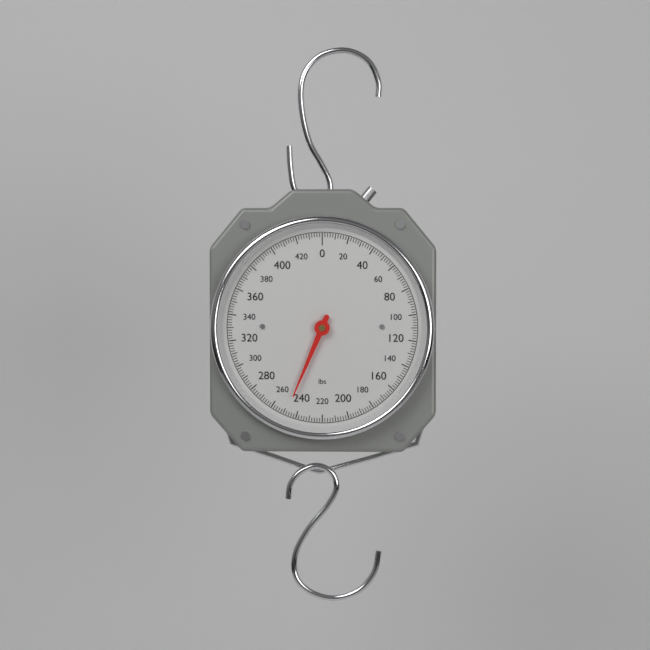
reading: 248 lbs
